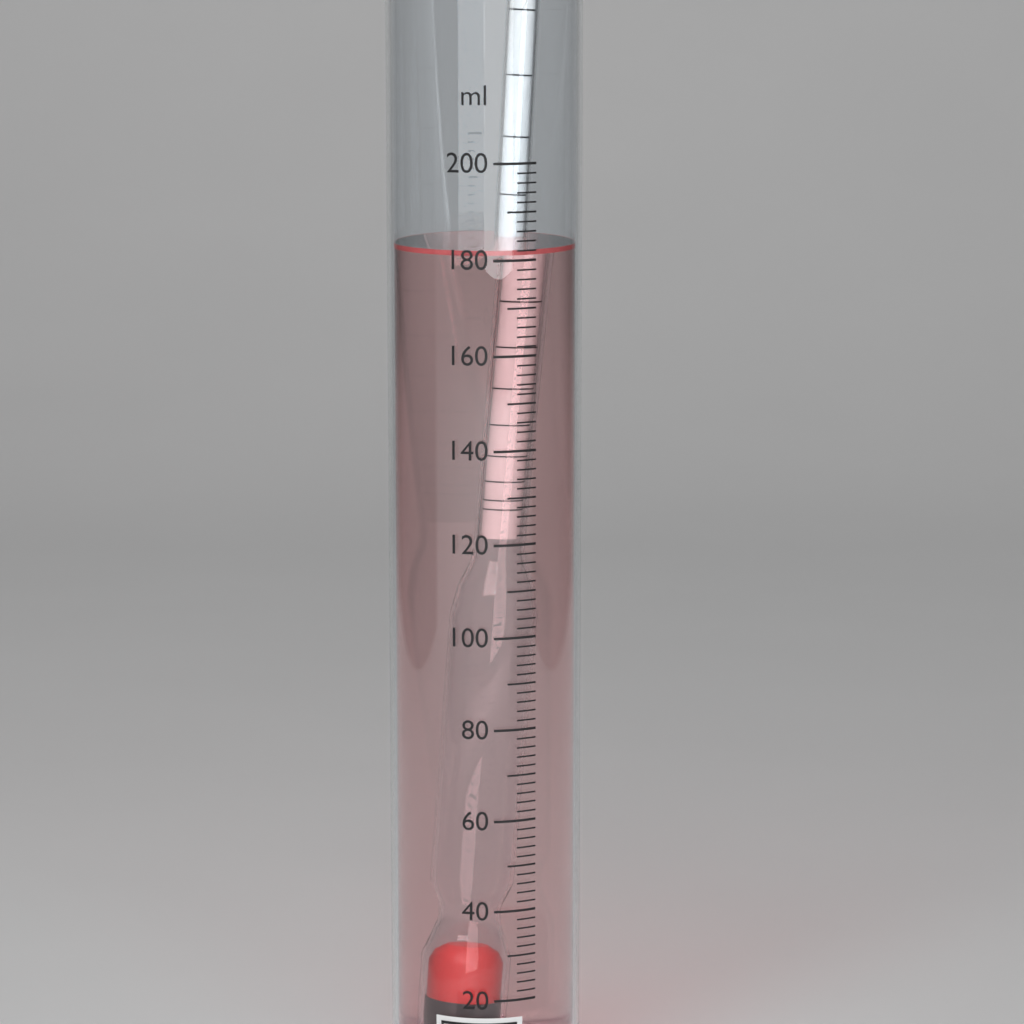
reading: 182 ml
